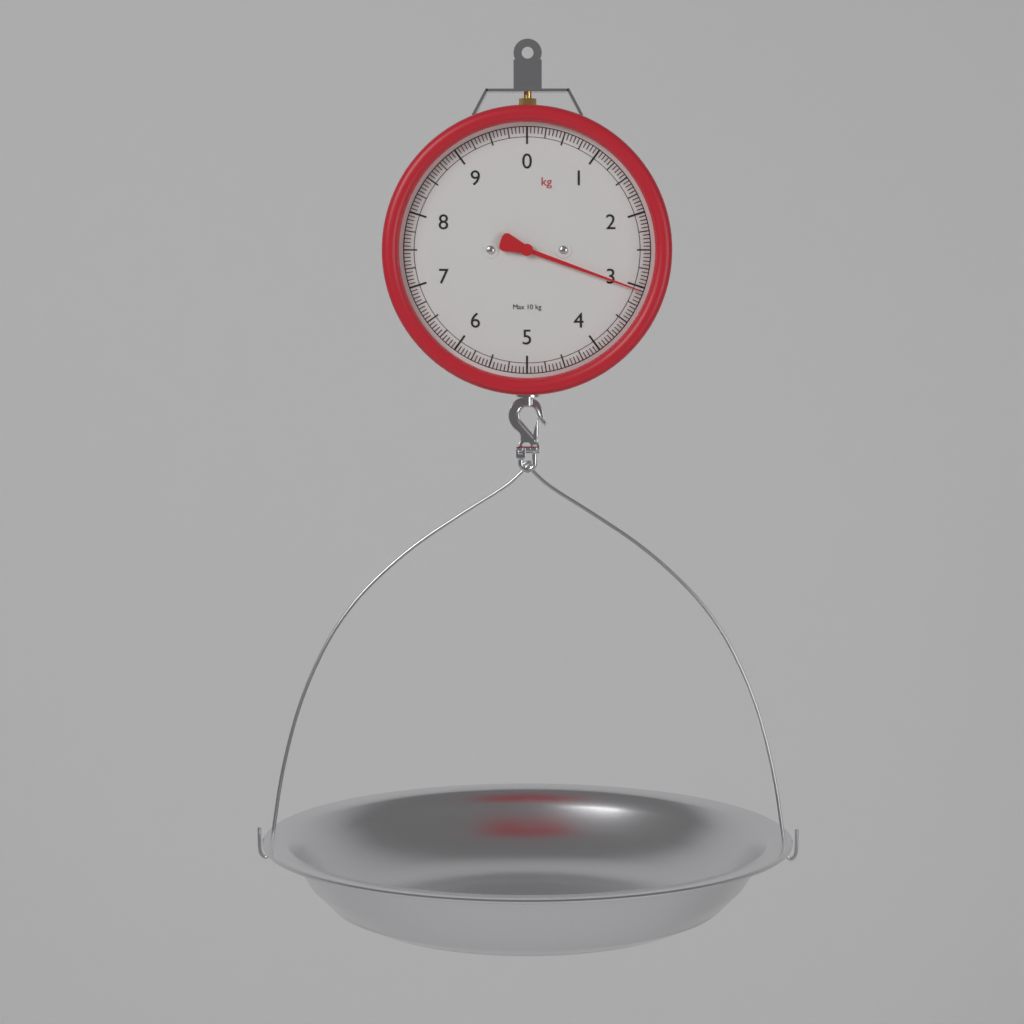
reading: 3.05 kg
